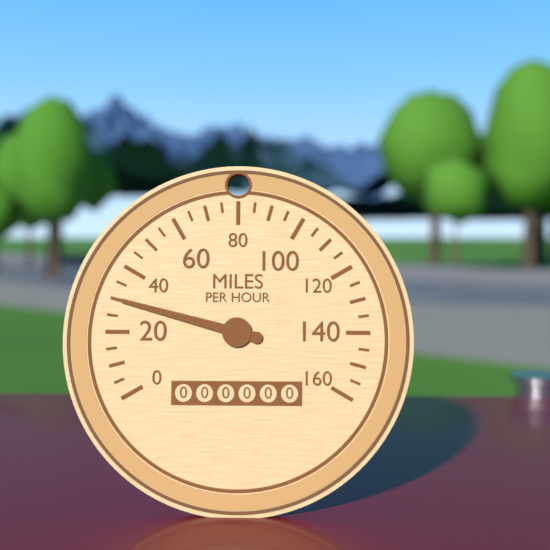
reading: 30 mph
